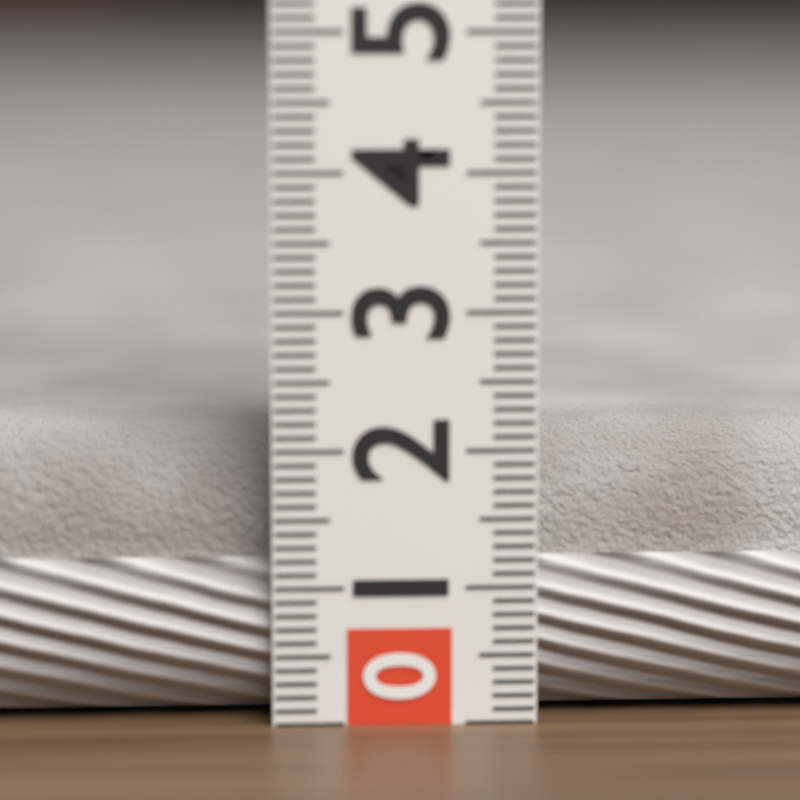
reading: 2.1 (no unit)
